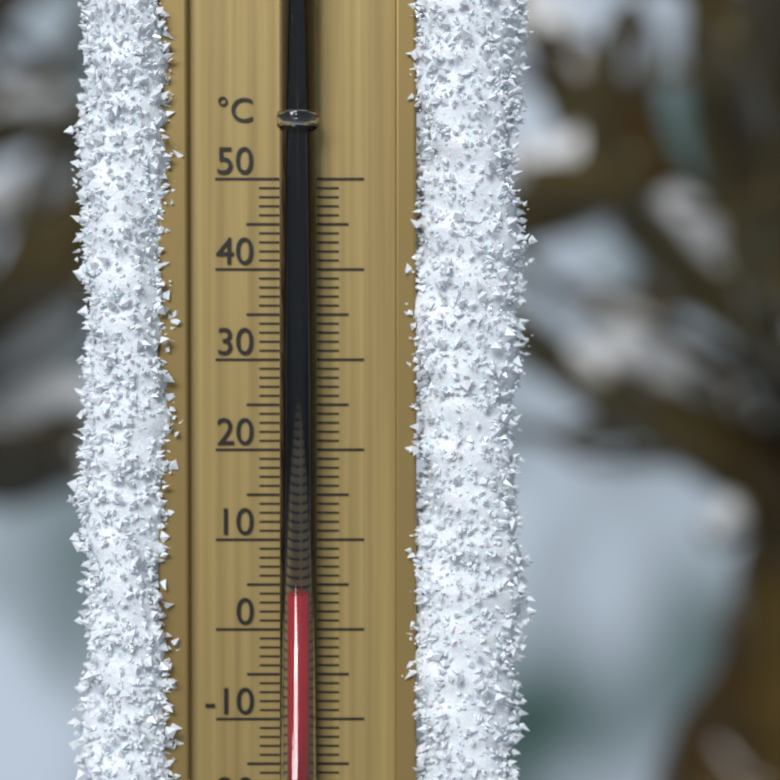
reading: 4 °C
